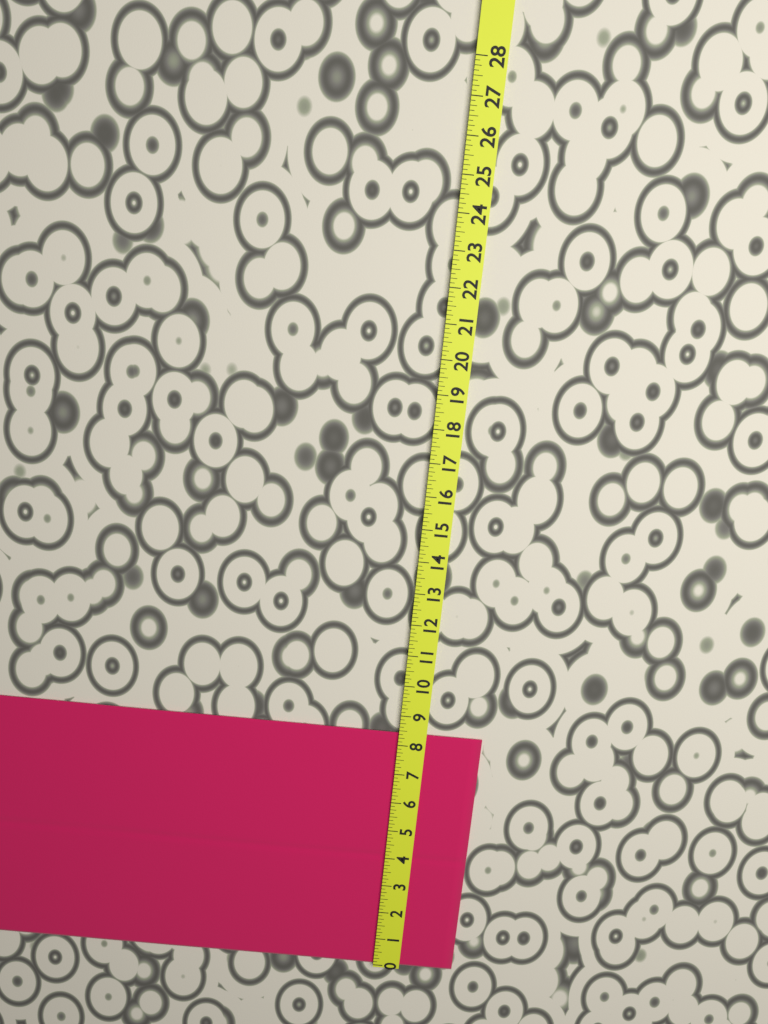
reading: 8.375 (no unit)
